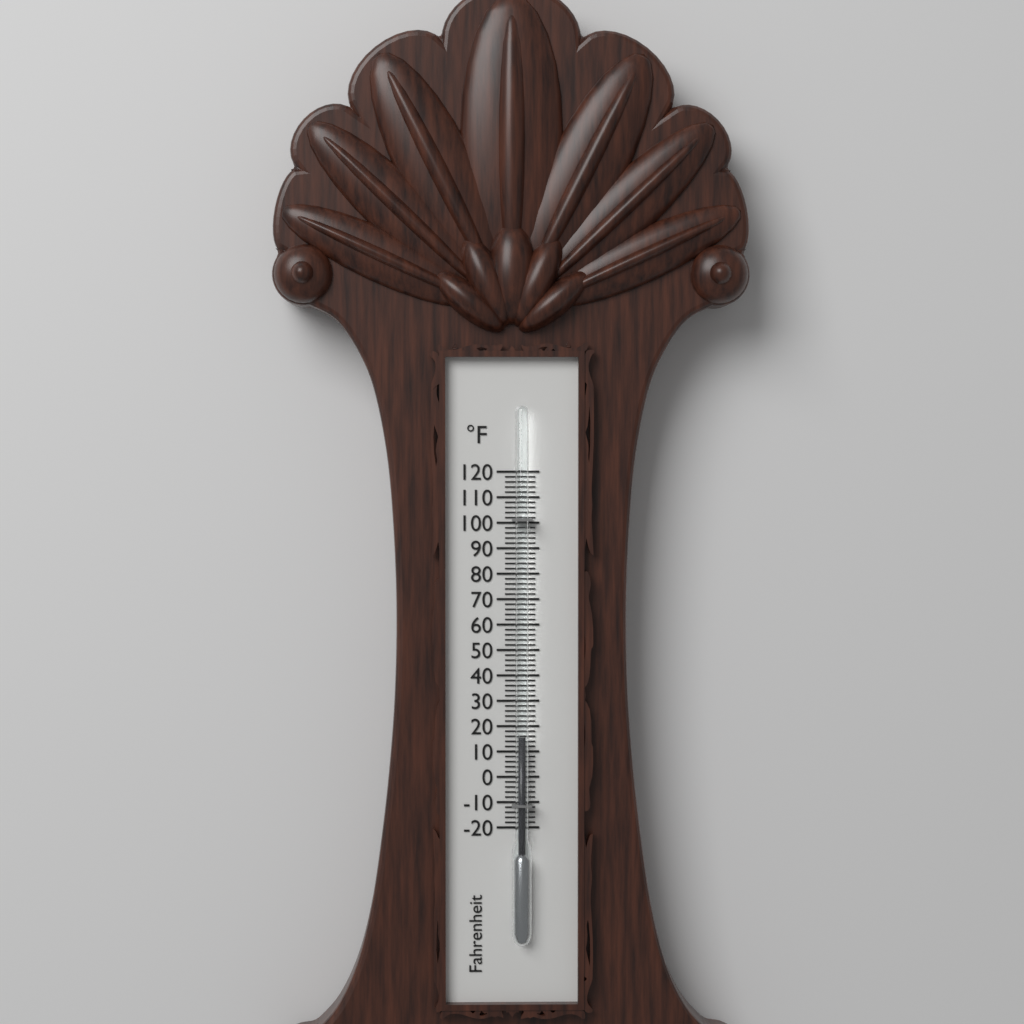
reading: 16 °F
